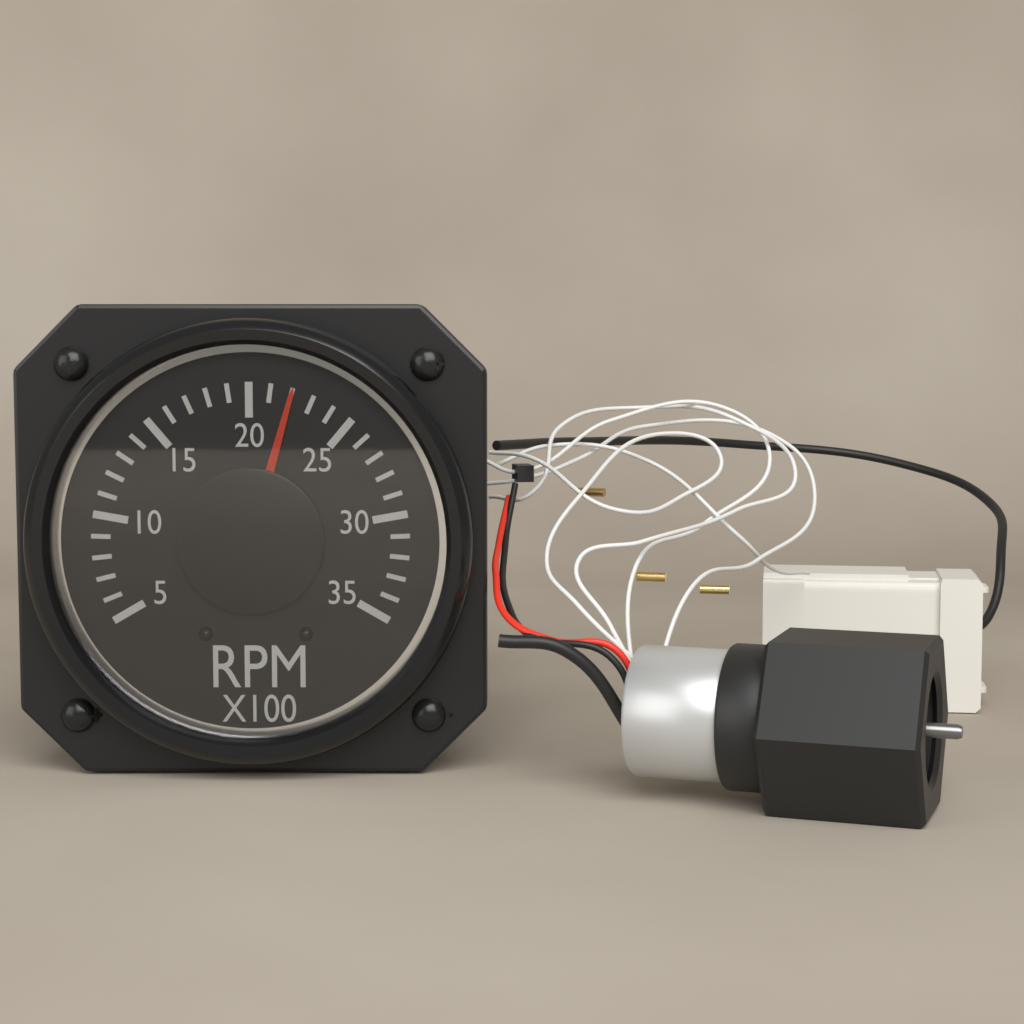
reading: 22 RPM x100
